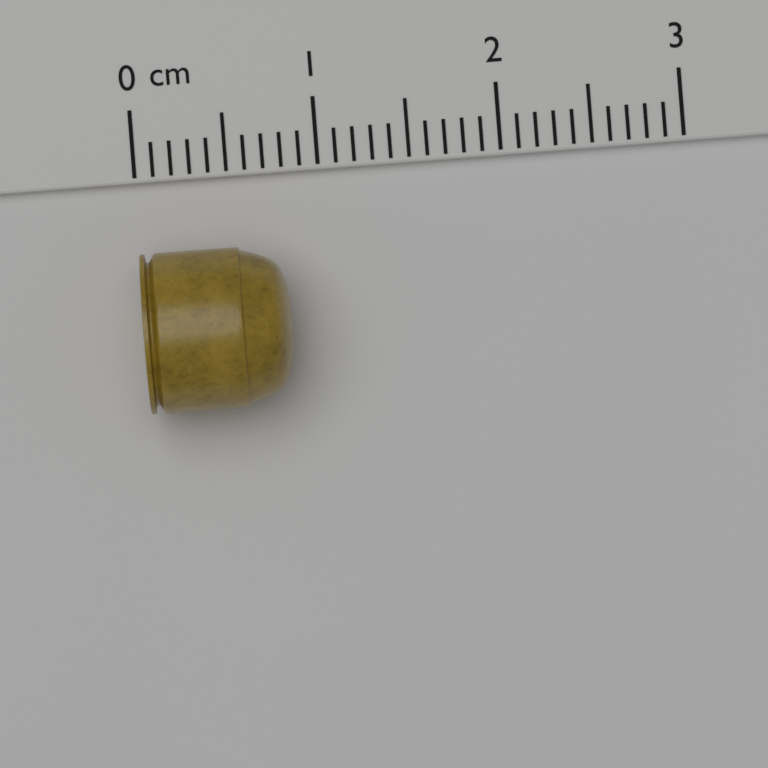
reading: 0.8 cm
